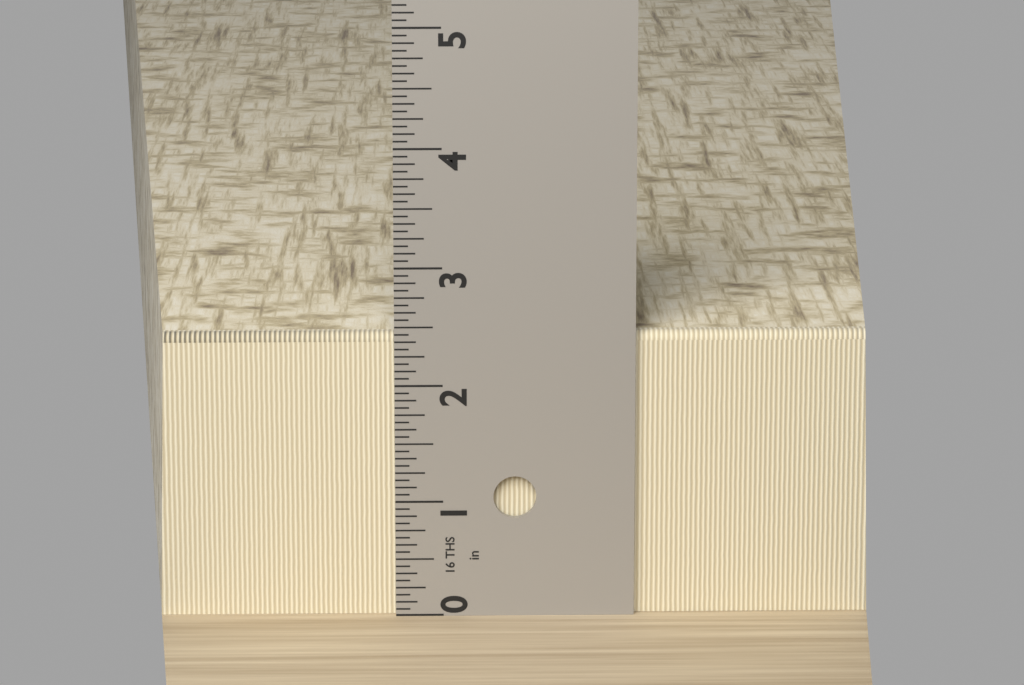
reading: 2.4375 in
